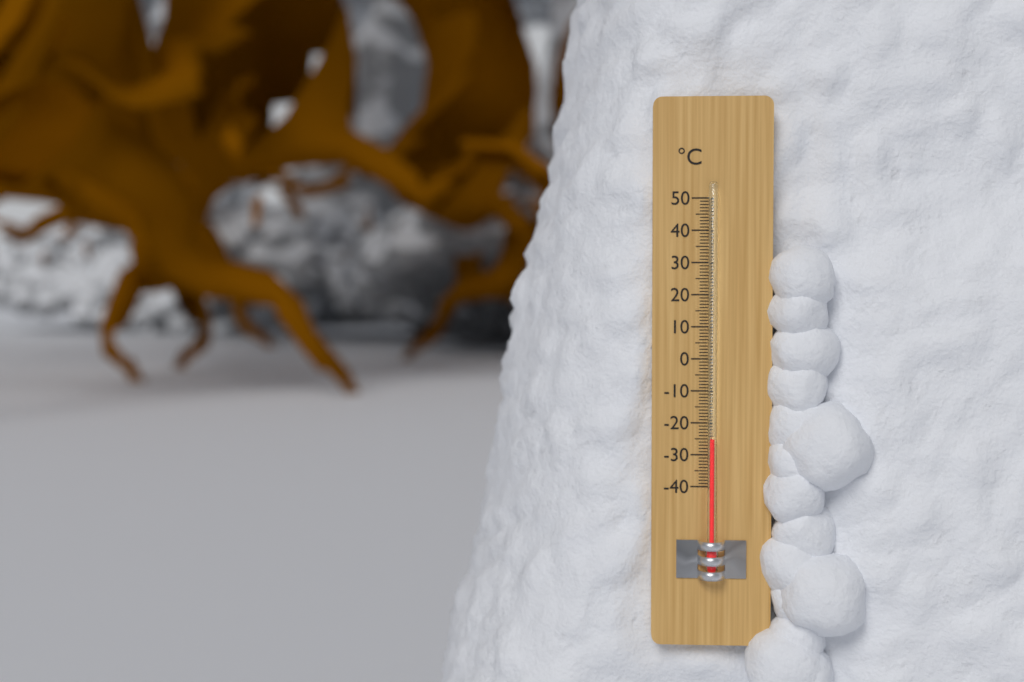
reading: -25 °C
